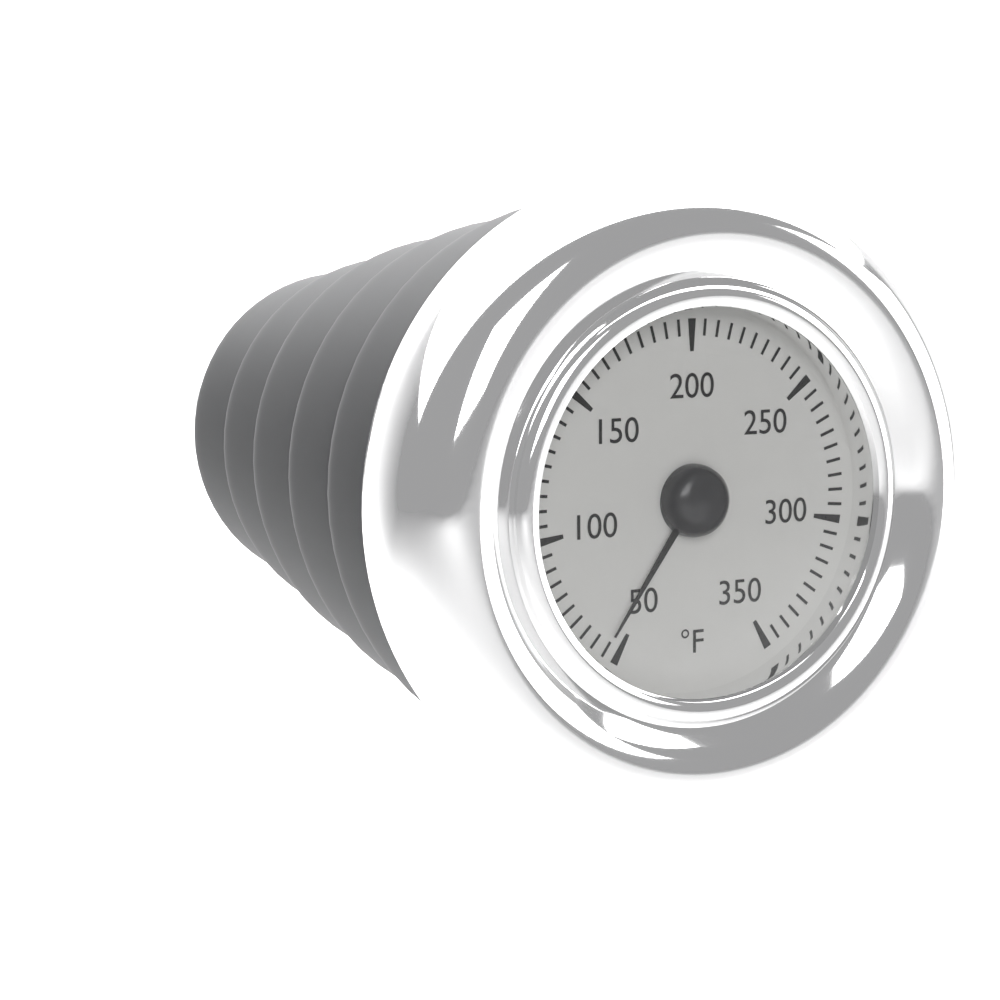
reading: 55 °F
